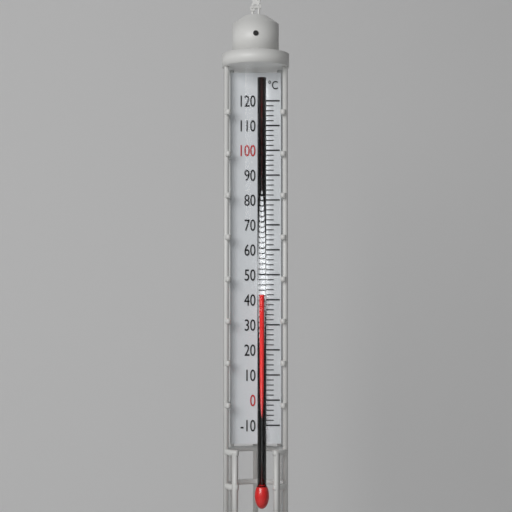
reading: 42 °C
